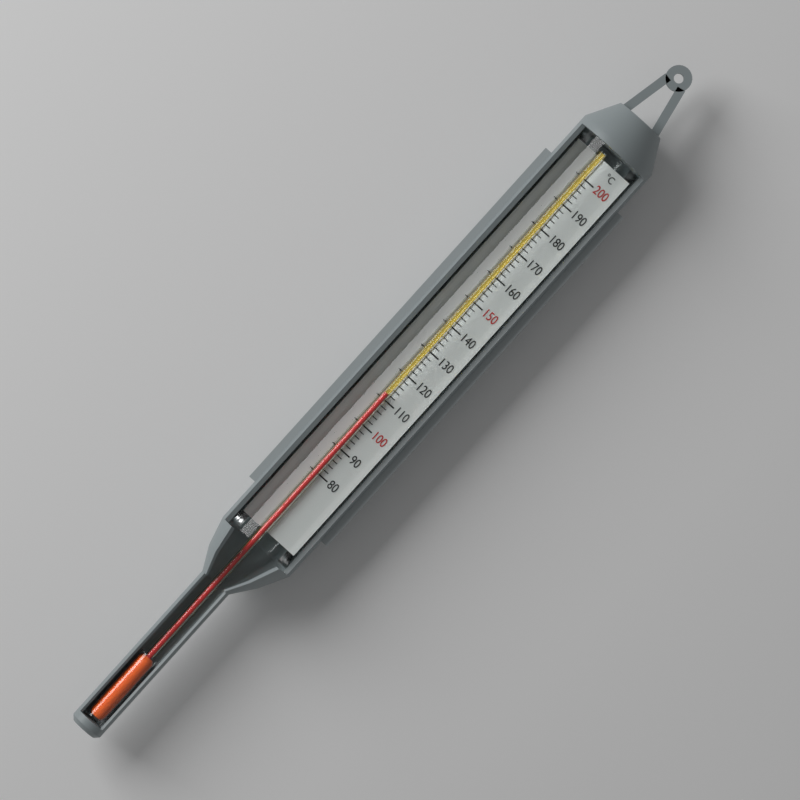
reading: 112 °C
